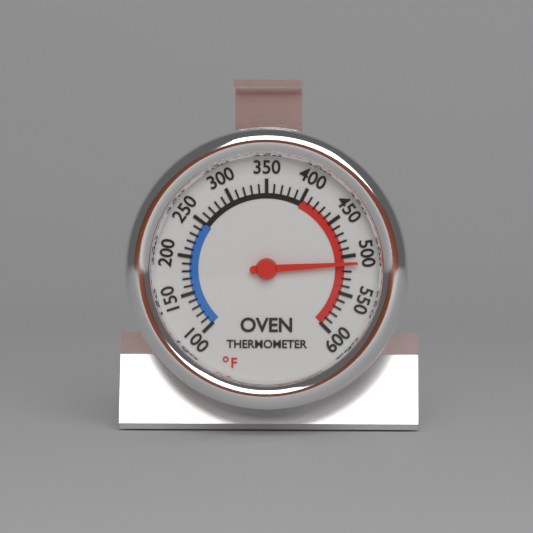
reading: 510 °F
